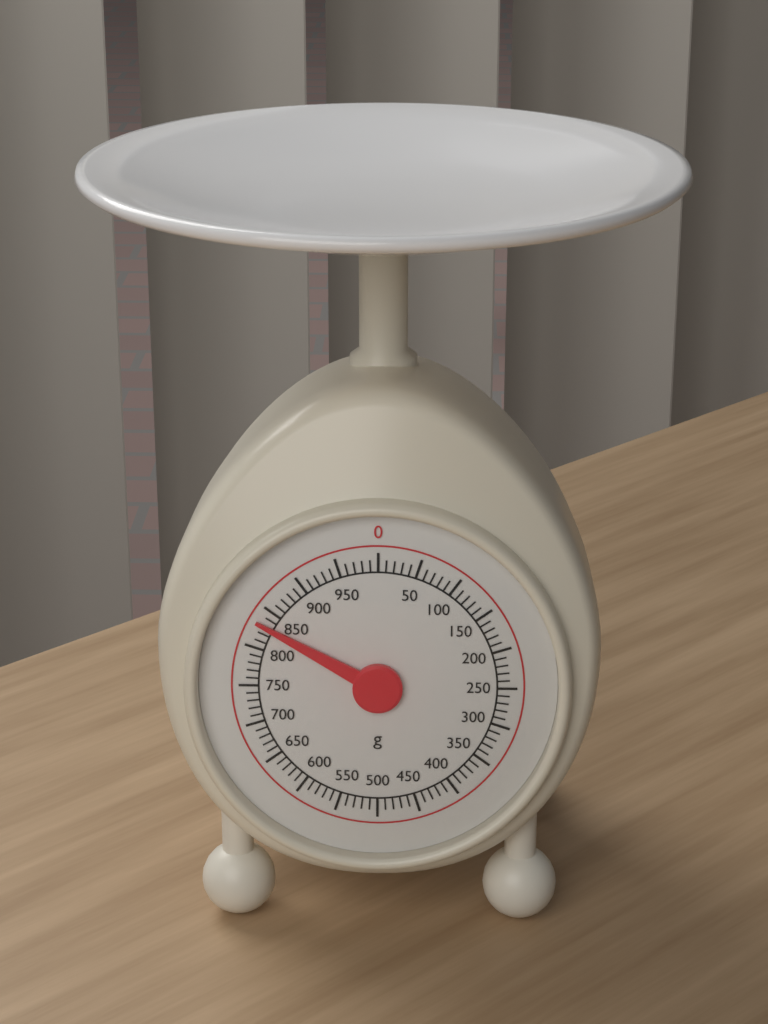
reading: 830 g
